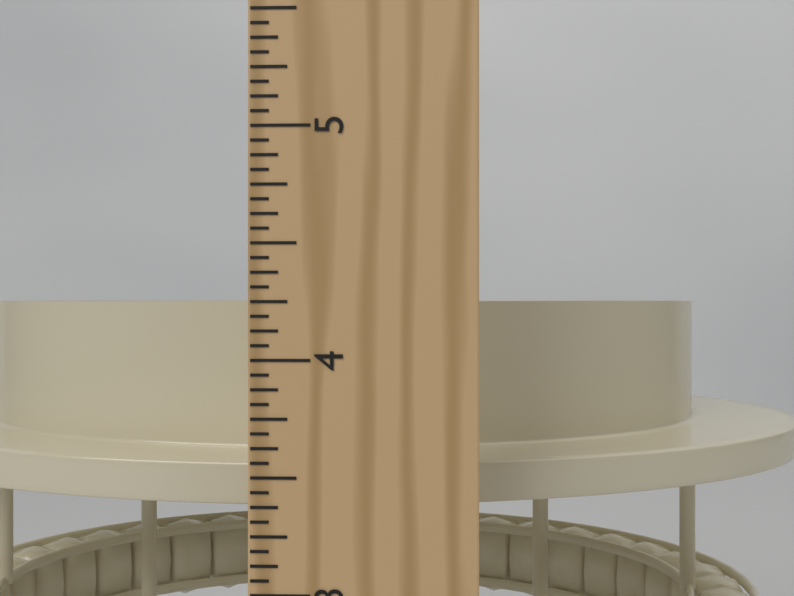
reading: 4.2500 in
